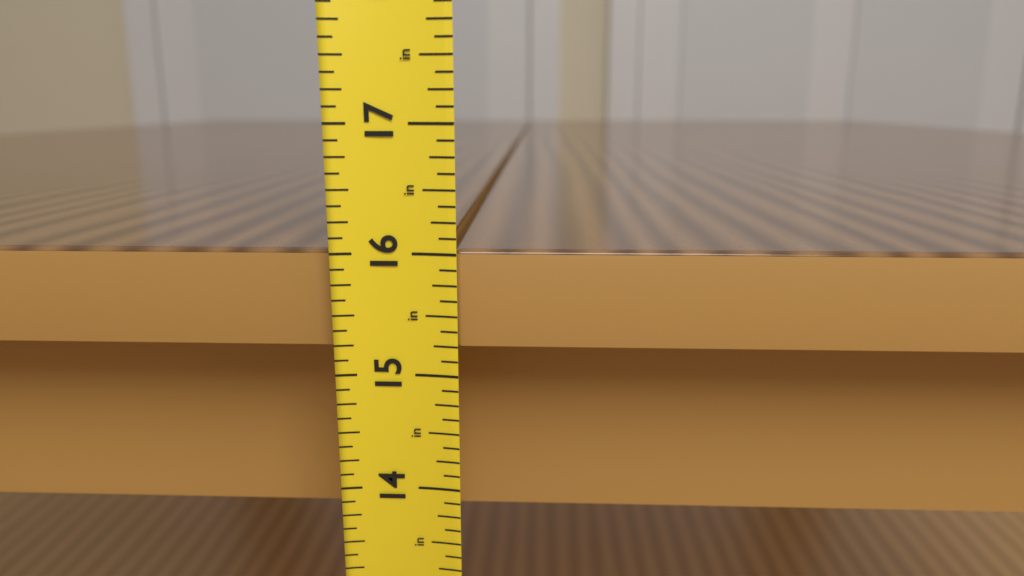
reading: 16.000 in
